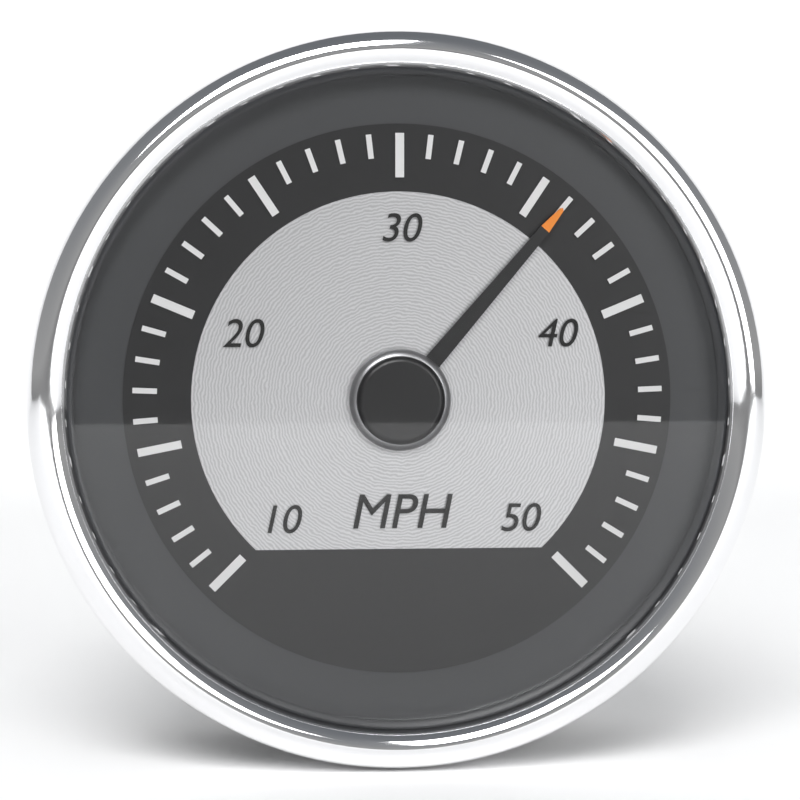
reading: 36 mph
